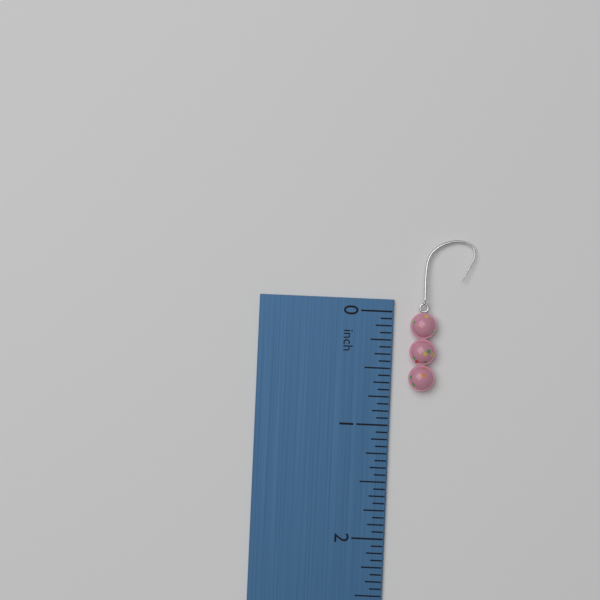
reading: 0.6875 inch
